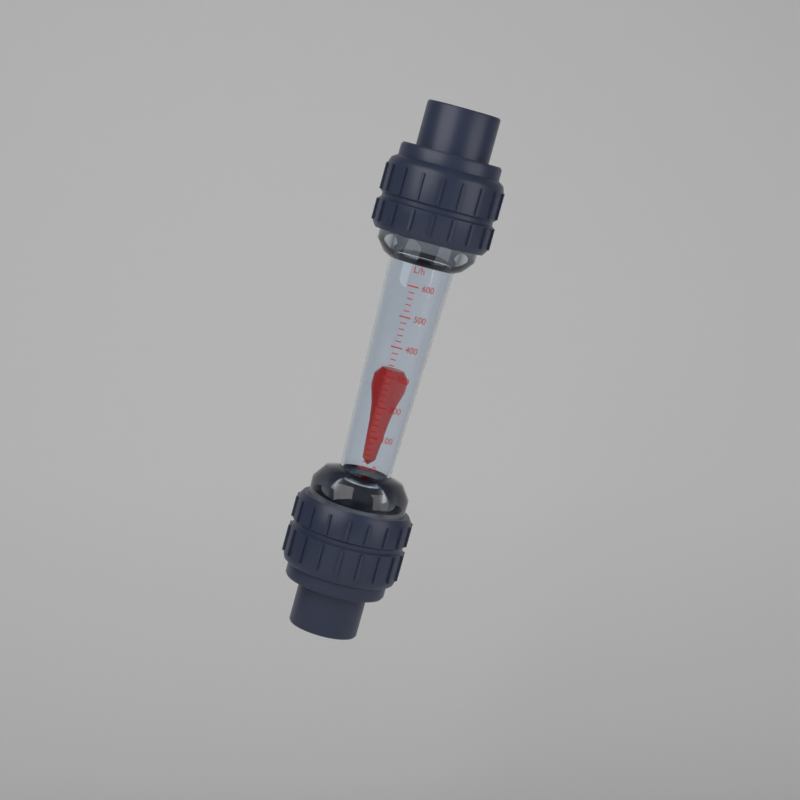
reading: 320 L/h
